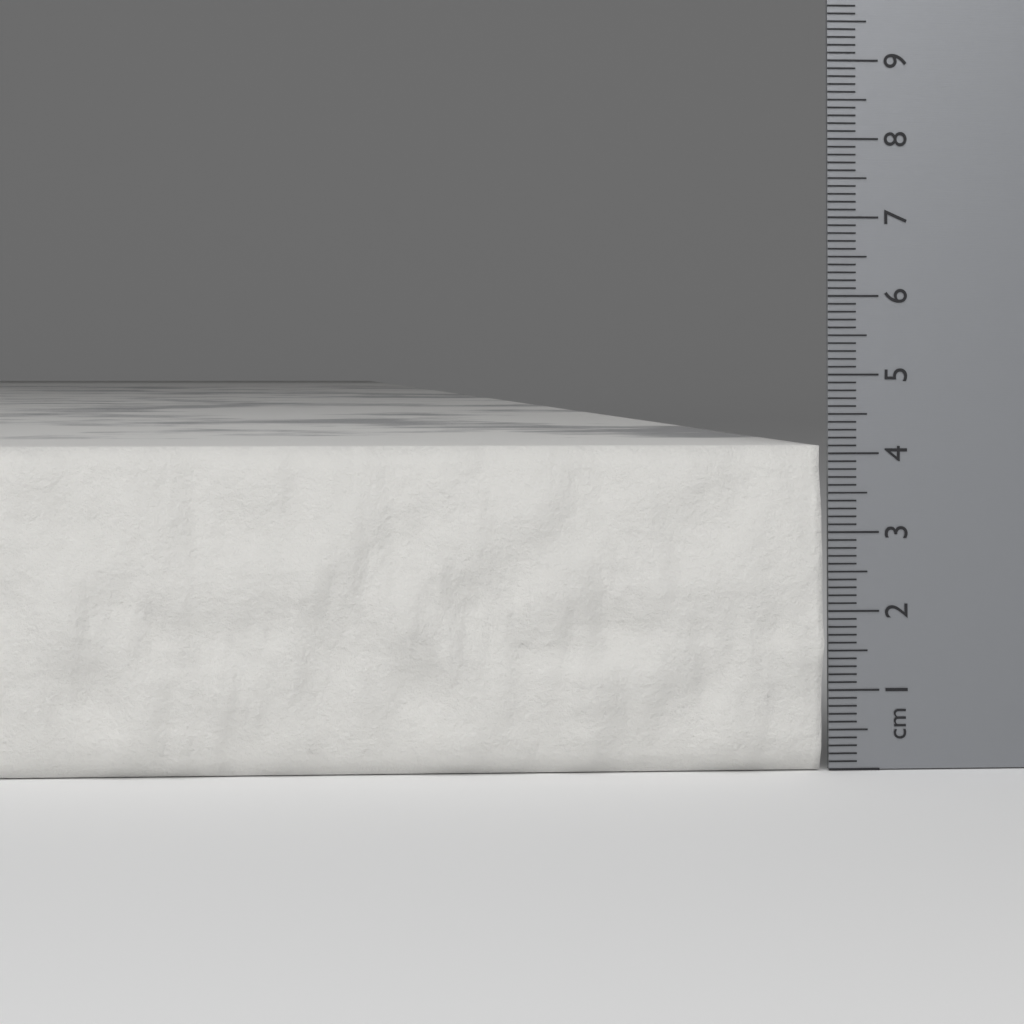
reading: 4.1 cm
